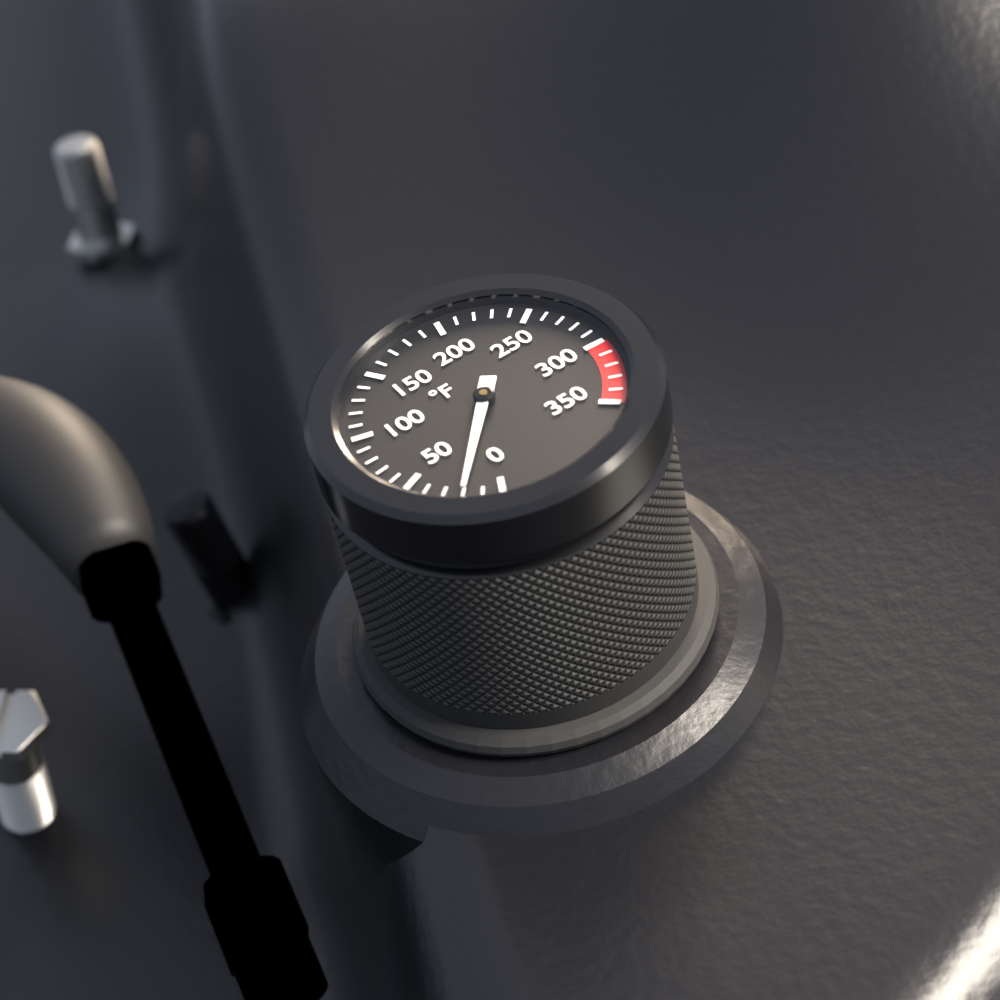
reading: 20 °F
